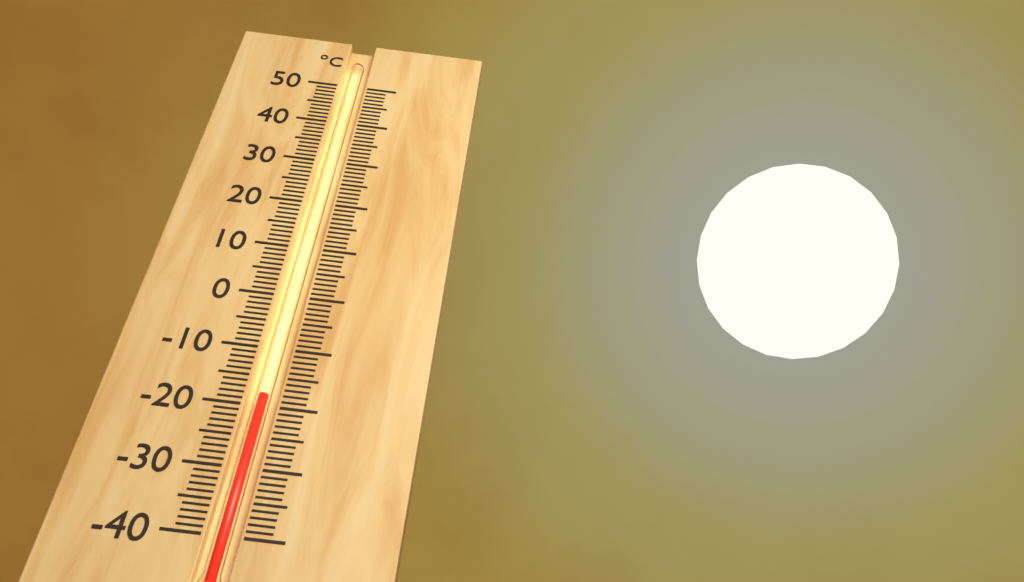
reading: -18 °C
